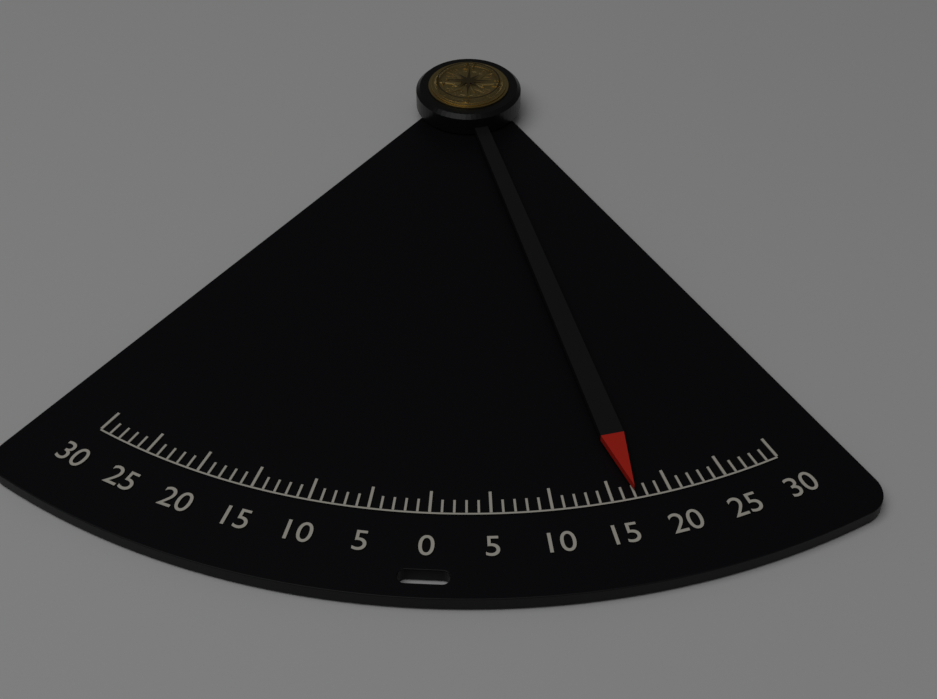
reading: 17 (no unit)
